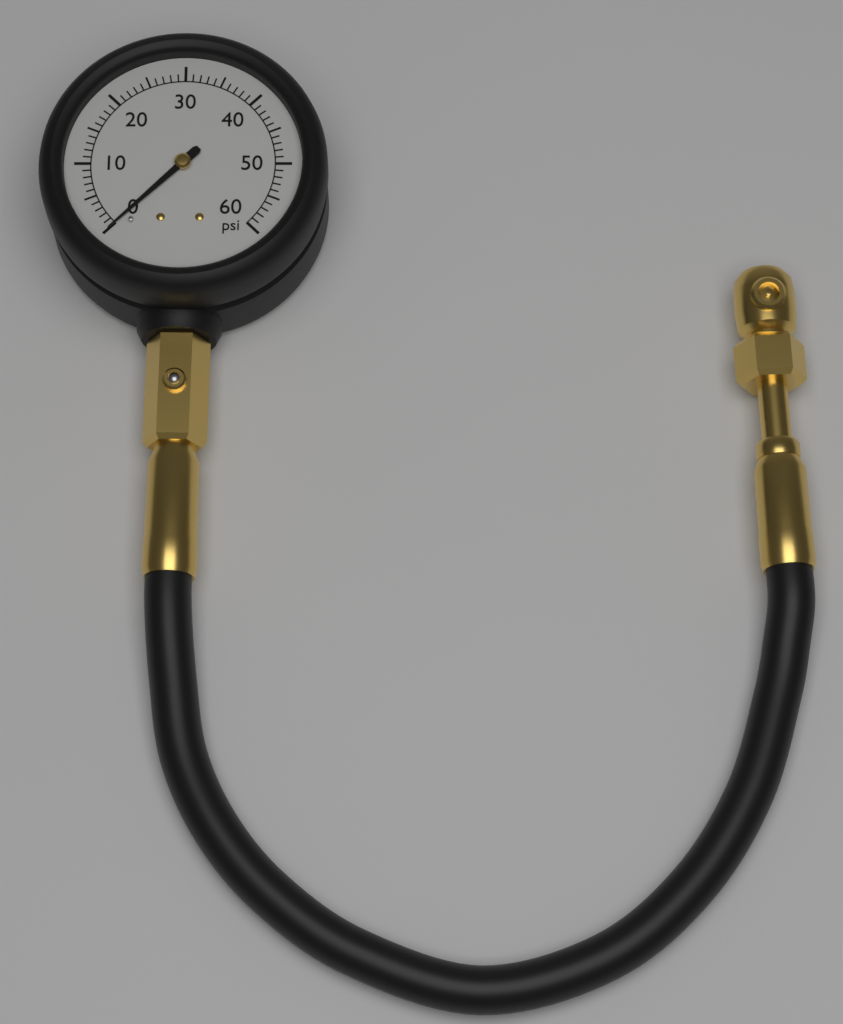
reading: 0 psi
